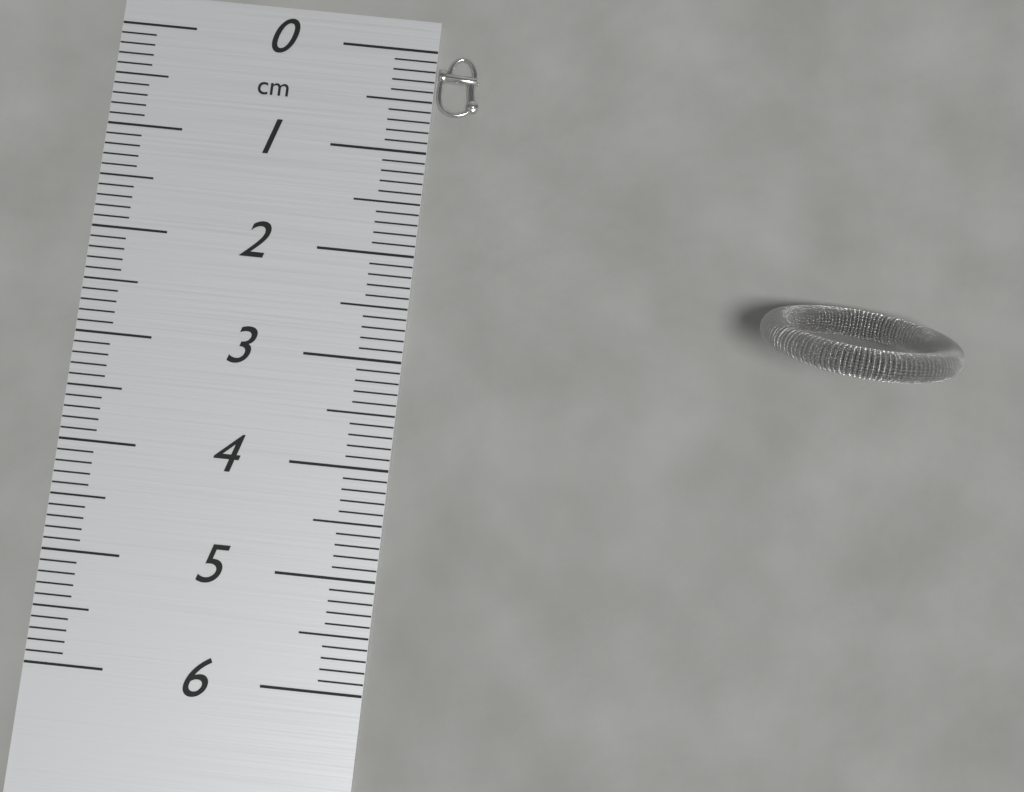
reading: 0.6 cm
